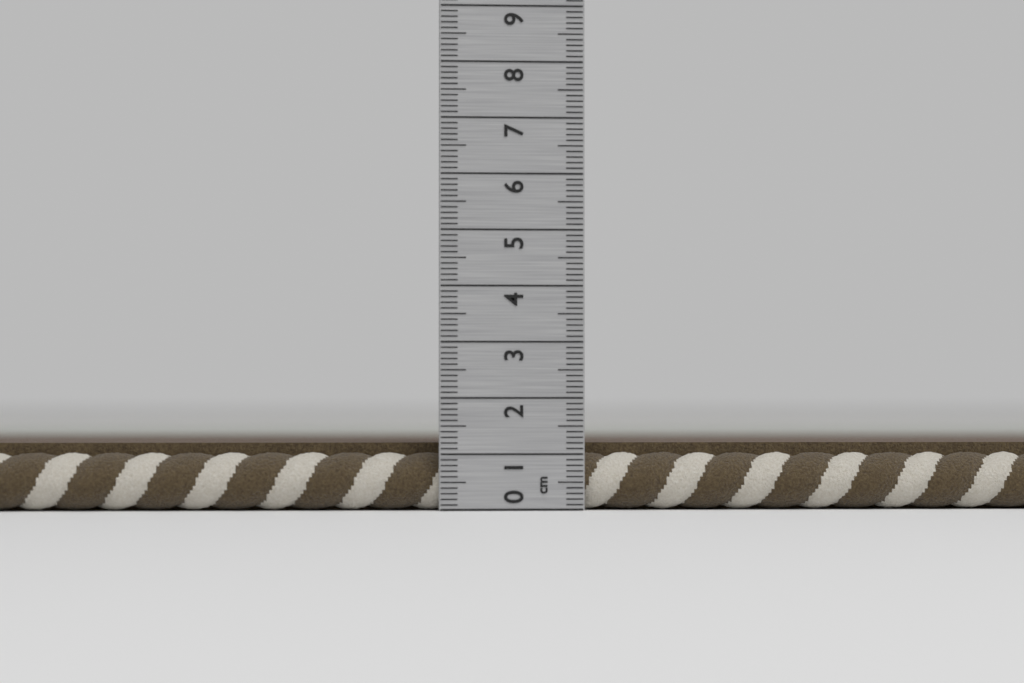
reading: 1.2 cm
